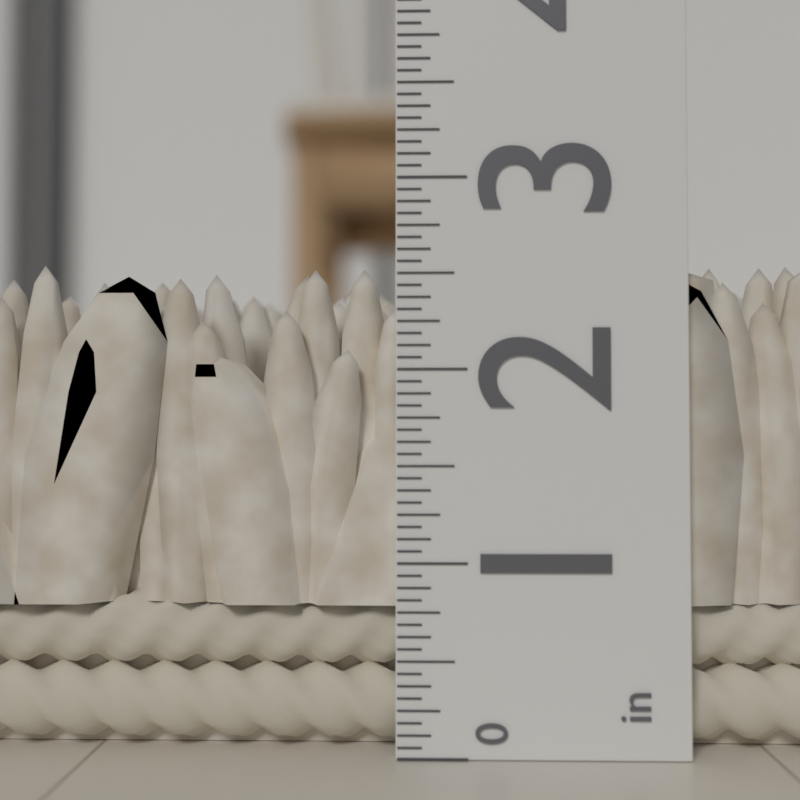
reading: 2.5625 in
